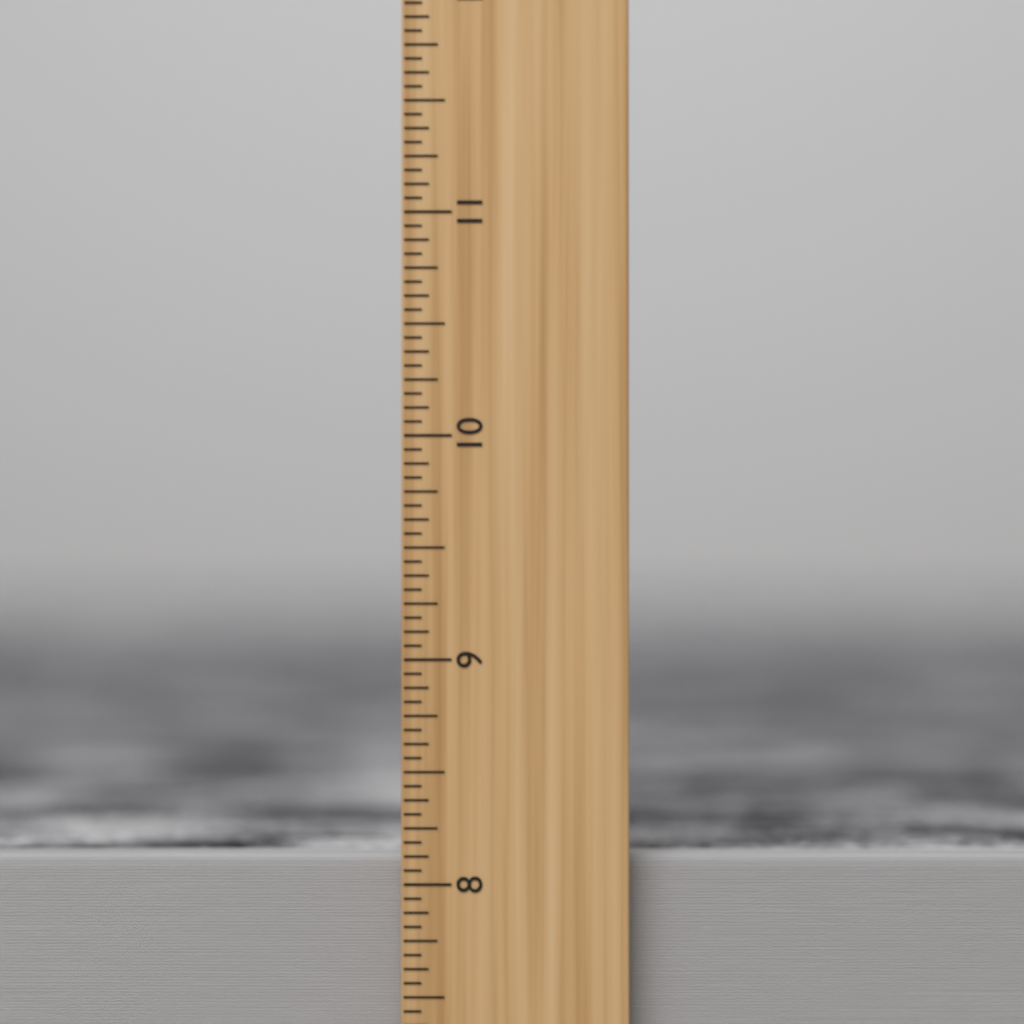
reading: 8.1250 inch
